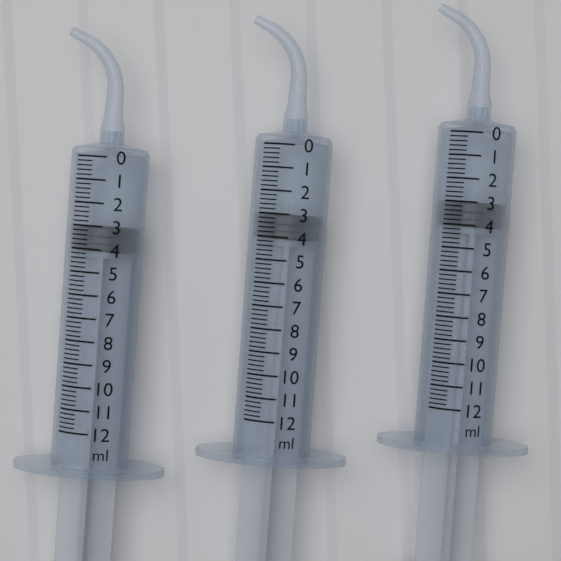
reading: 3.0 ml
